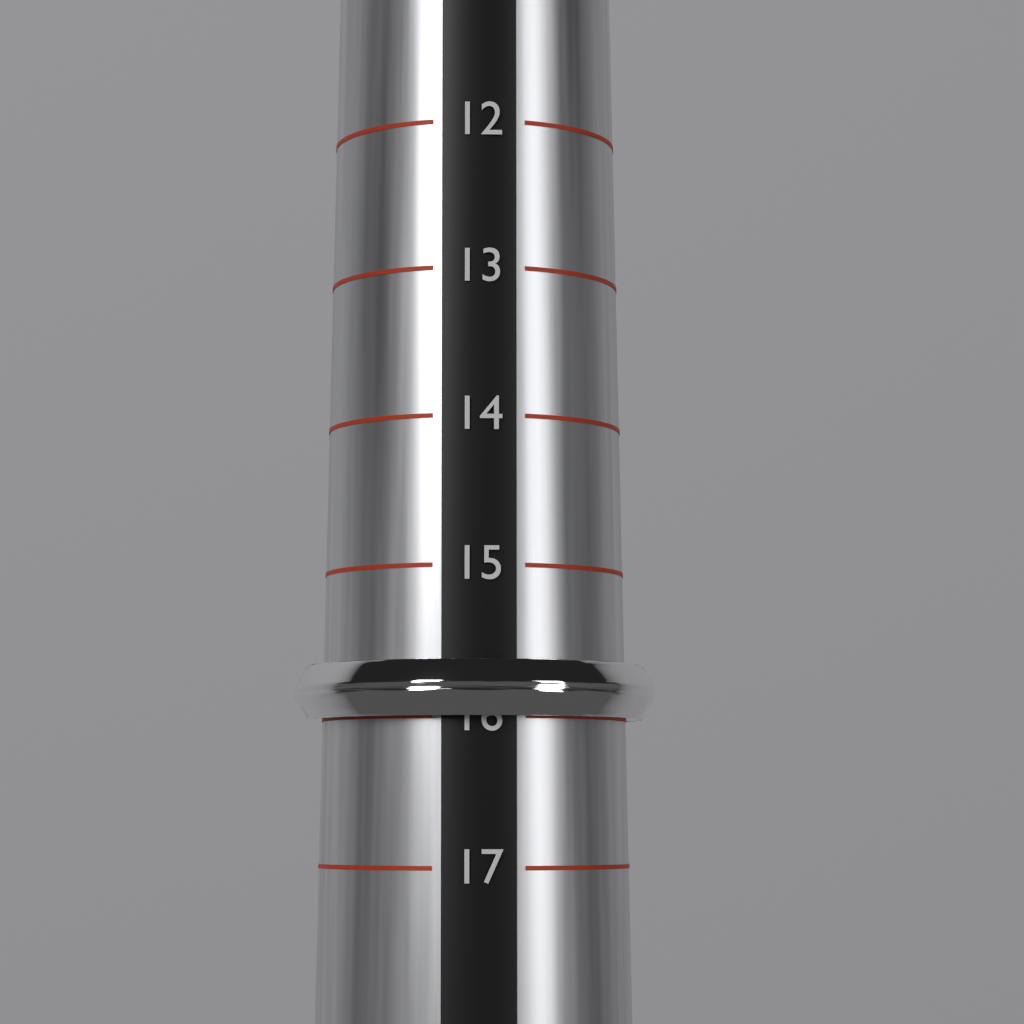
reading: 16 (no unit)
